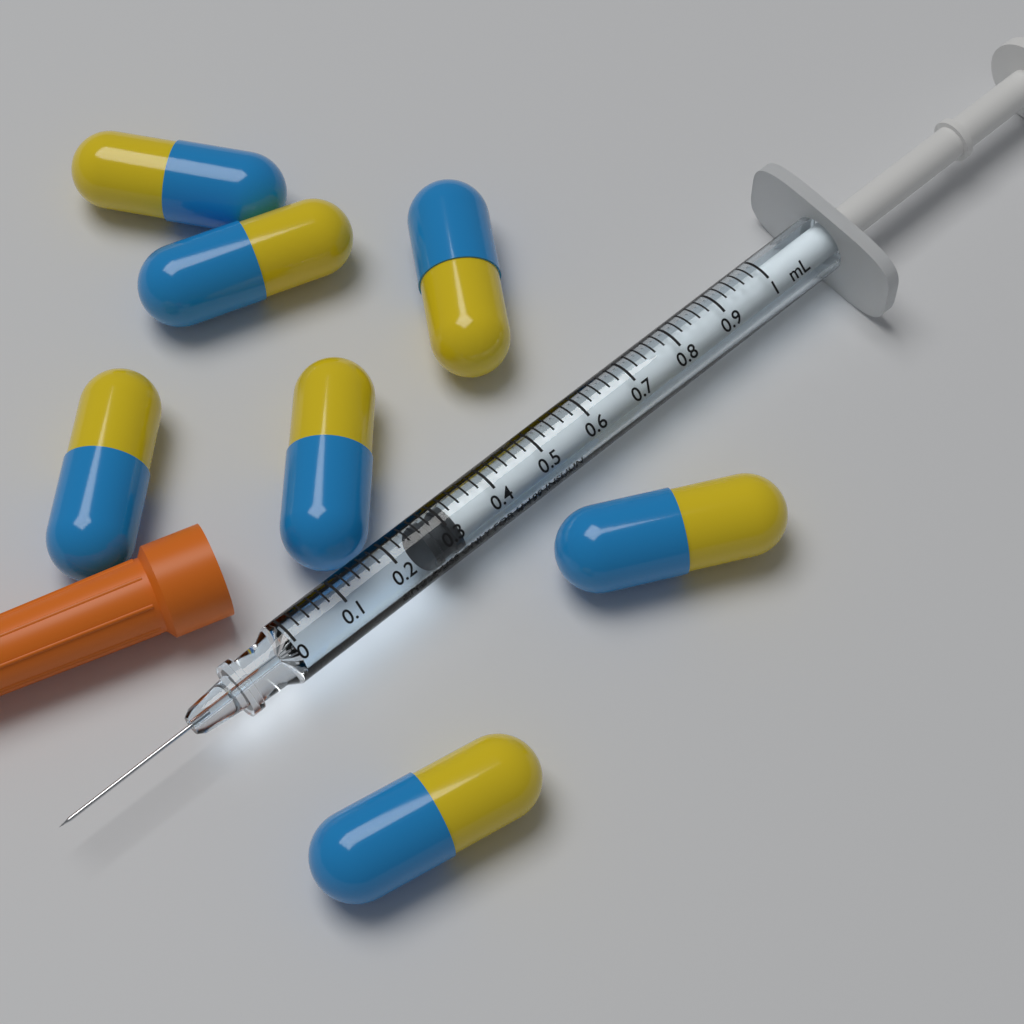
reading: 0.26 mL
